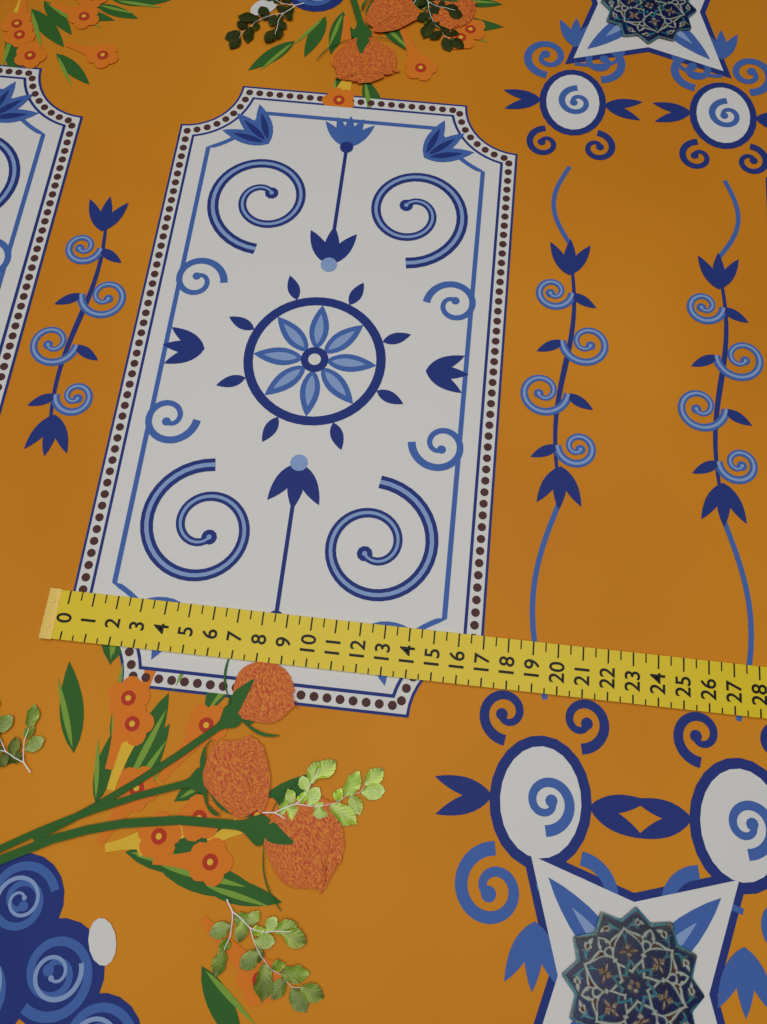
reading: 17.0 (no unit)
